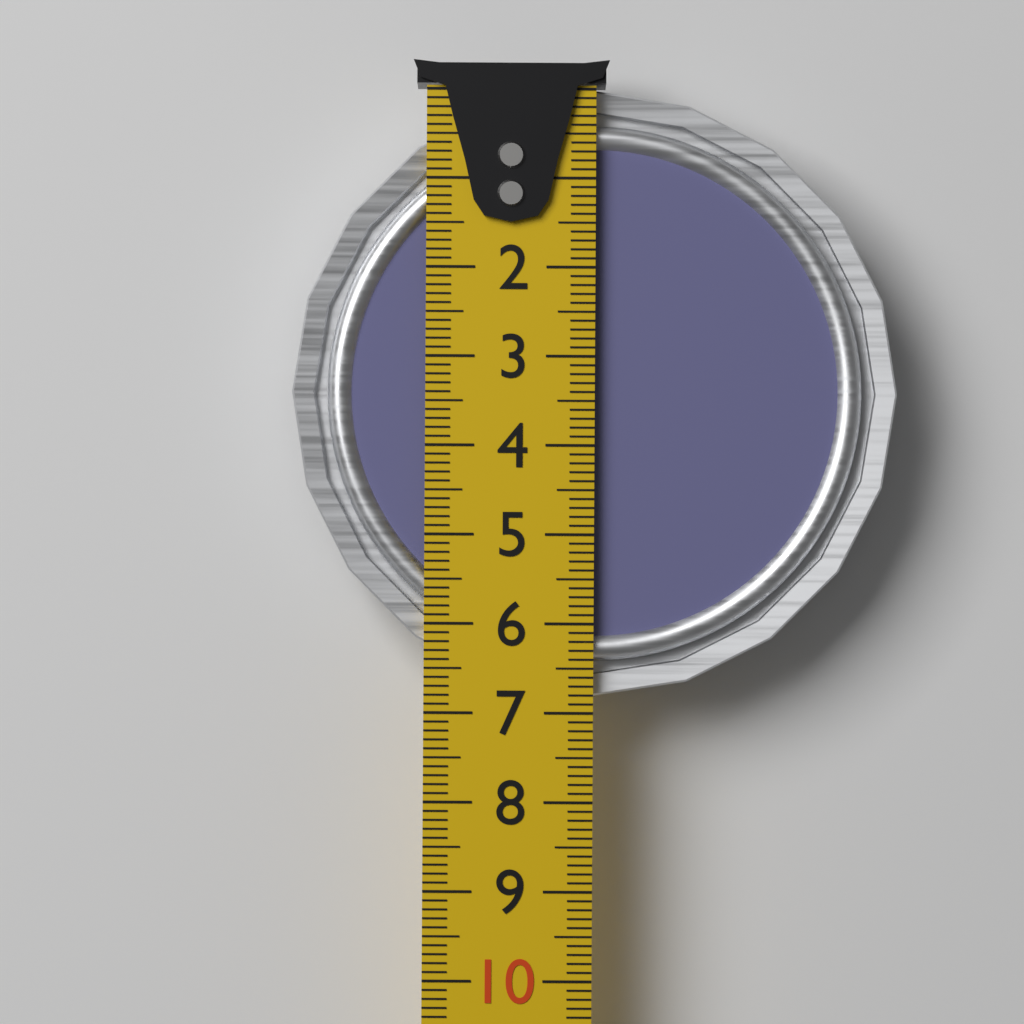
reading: 6.8 cm
